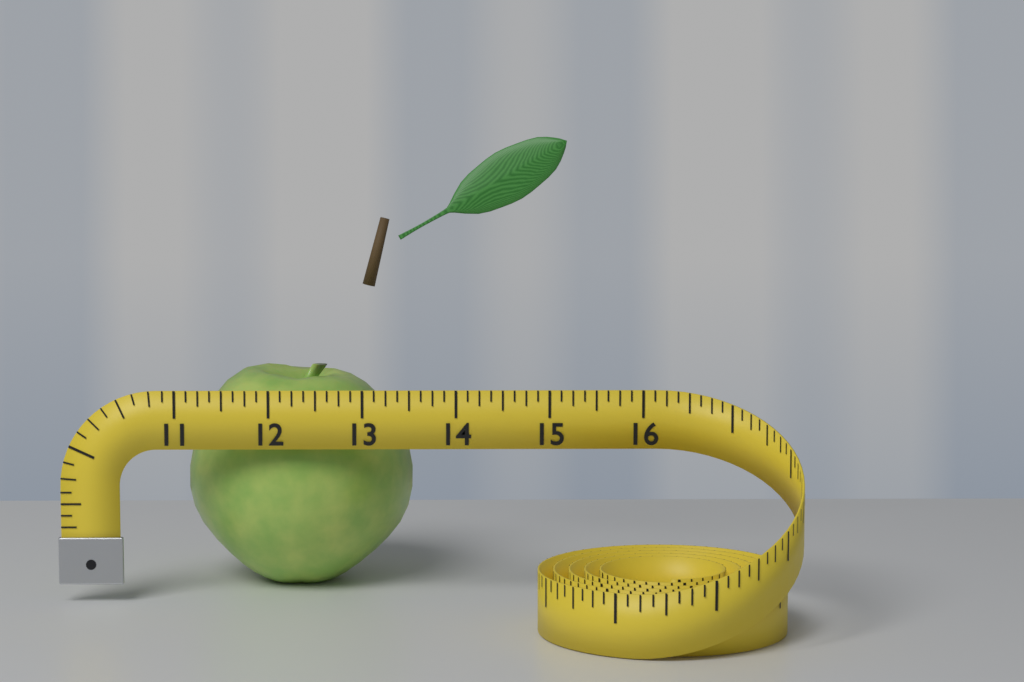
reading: 13.500 (no unit)
